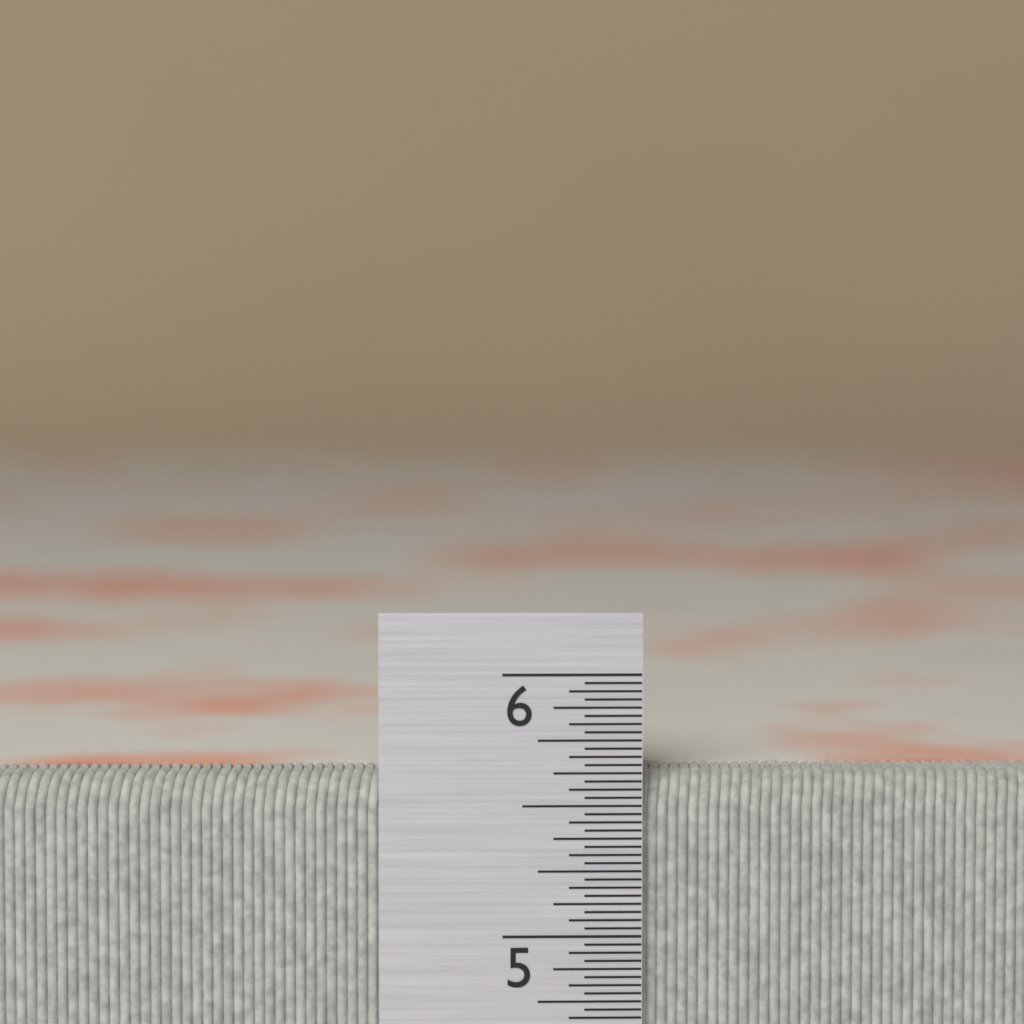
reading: 5.62500 in
